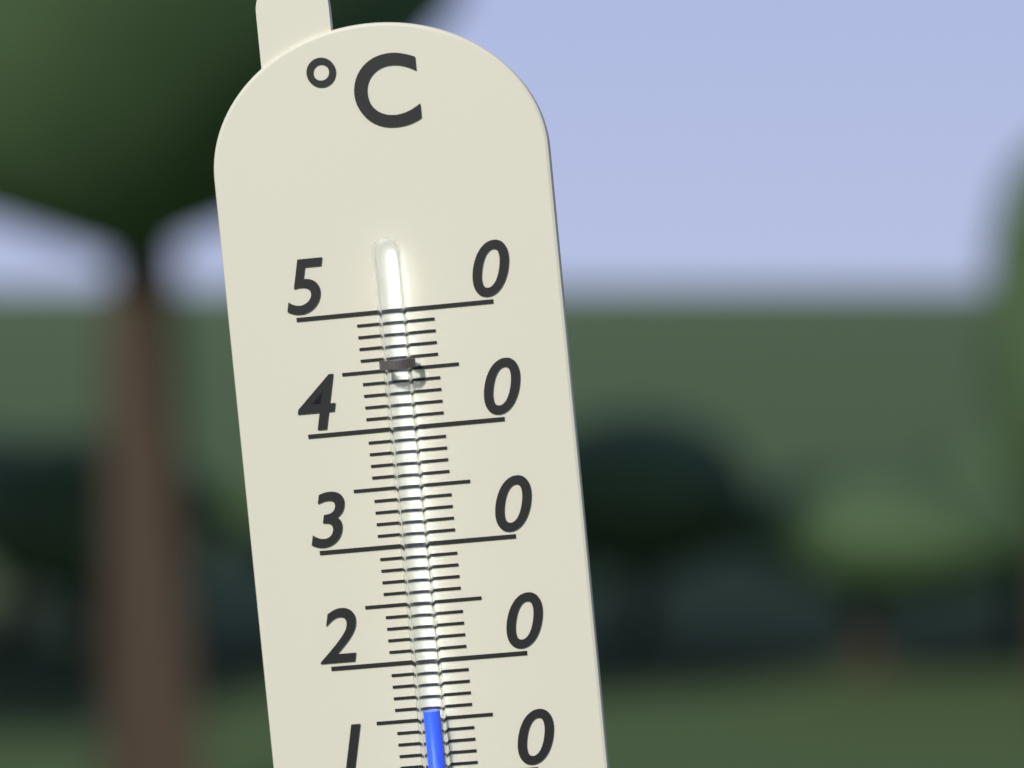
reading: 16 °C
